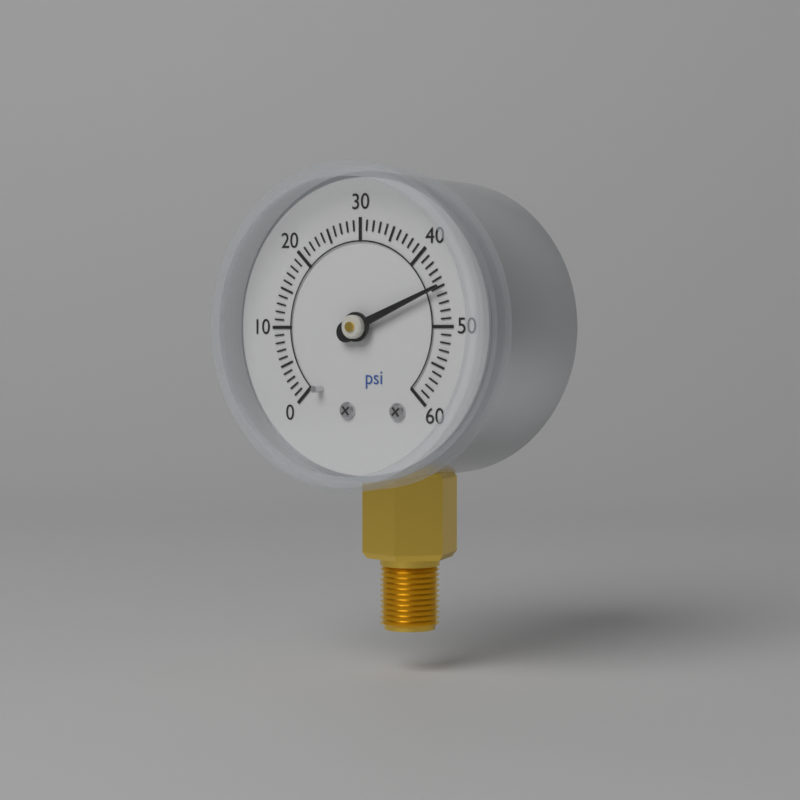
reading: 45 psi
